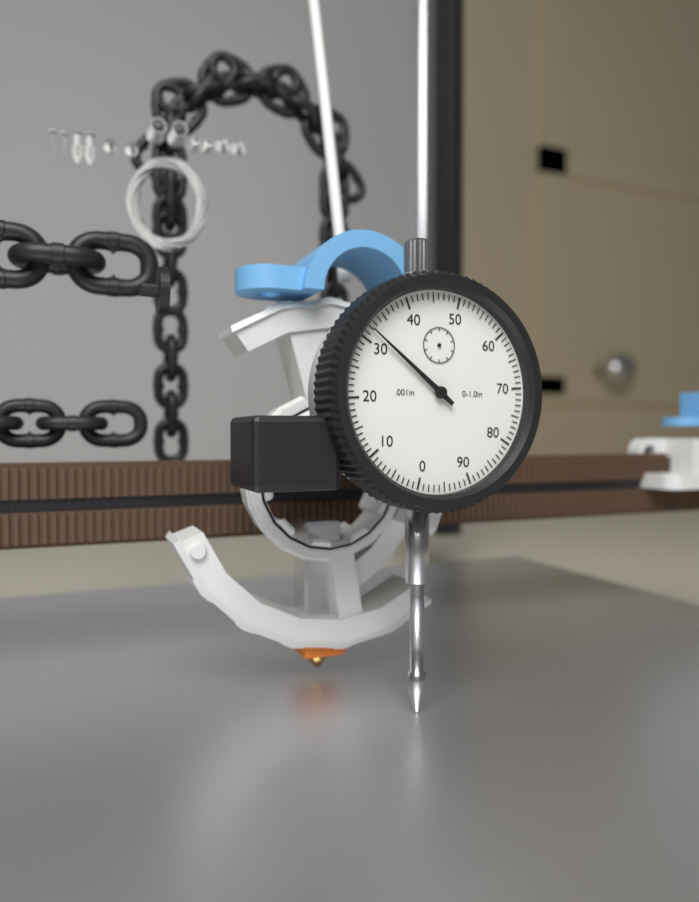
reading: 0.032 in
